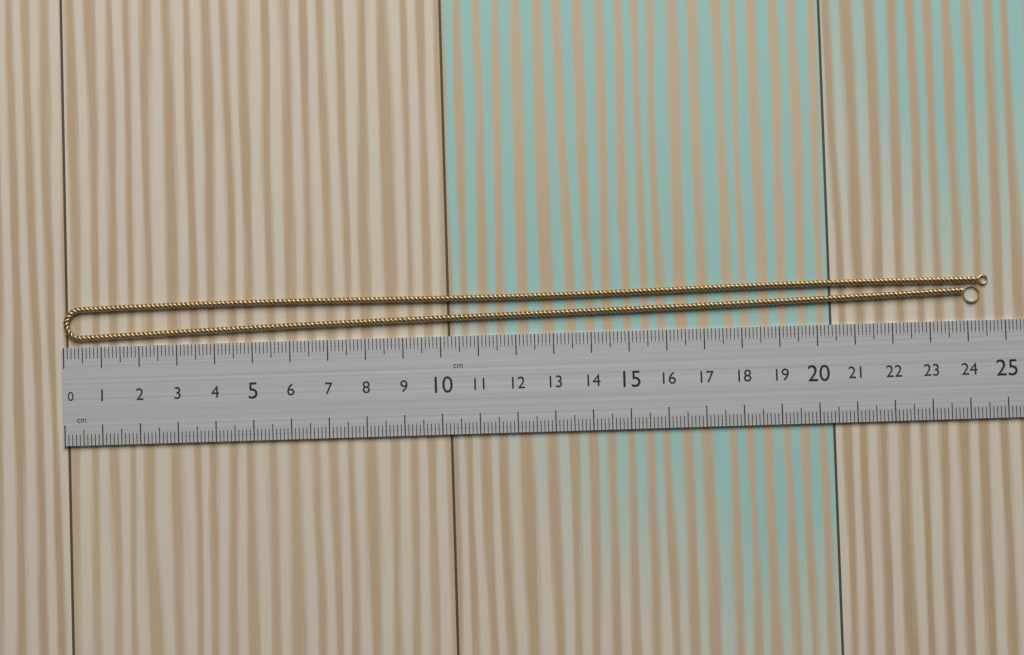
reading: 24.6 cm
